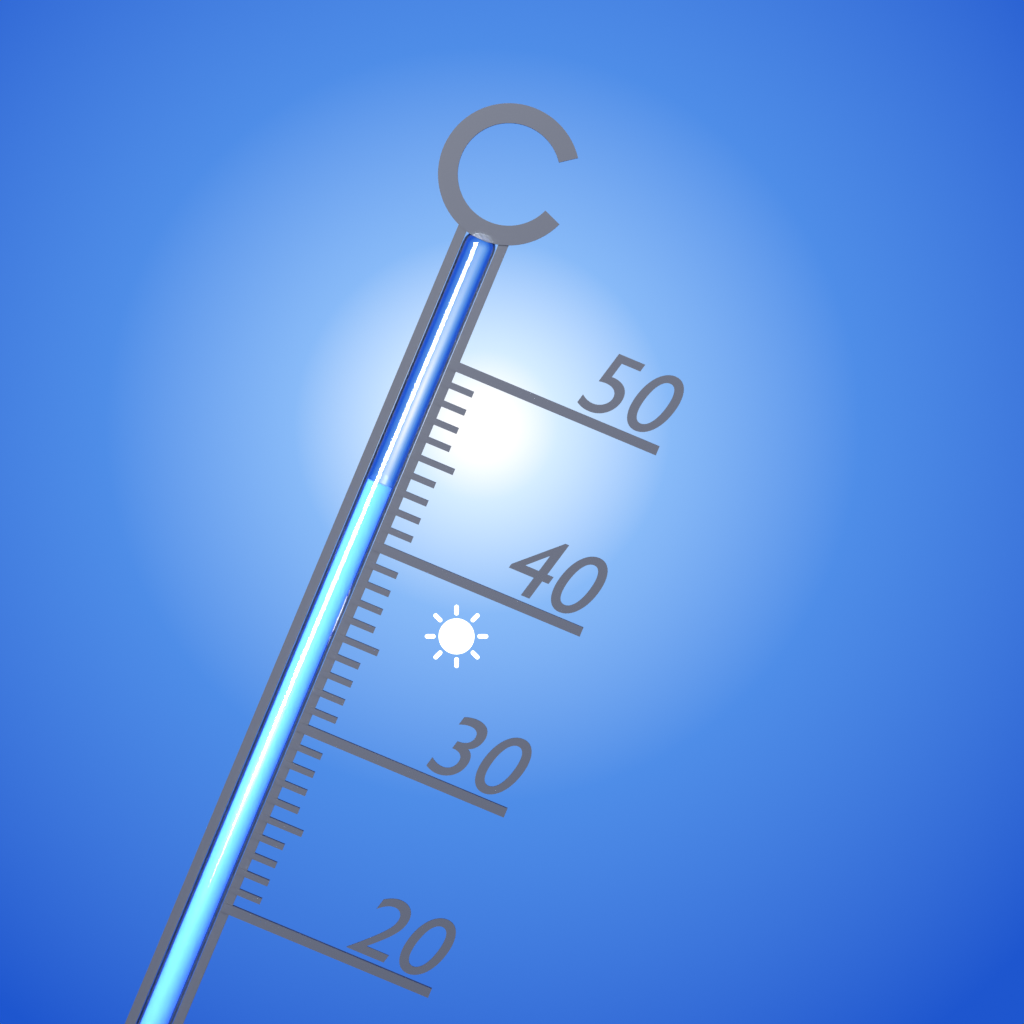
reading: 43 °C
